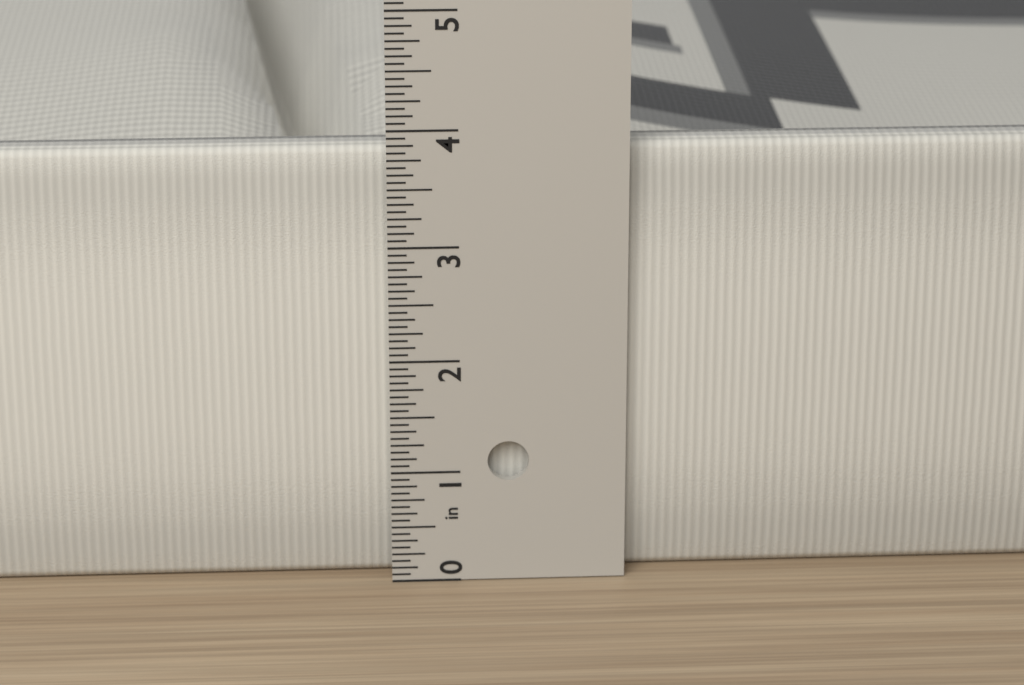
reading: 3.8125 in
